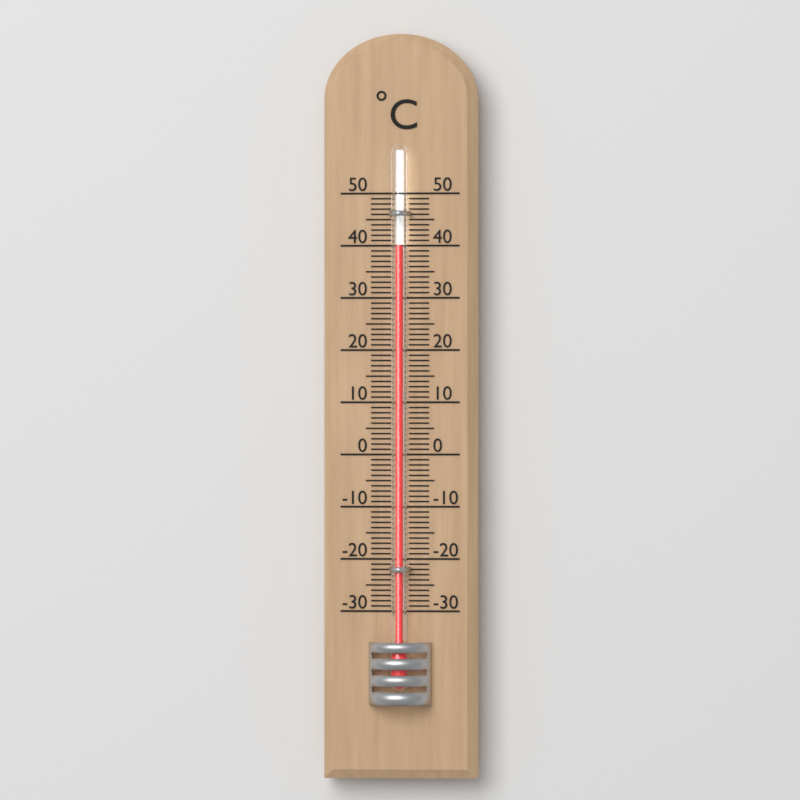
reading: 40 °C
